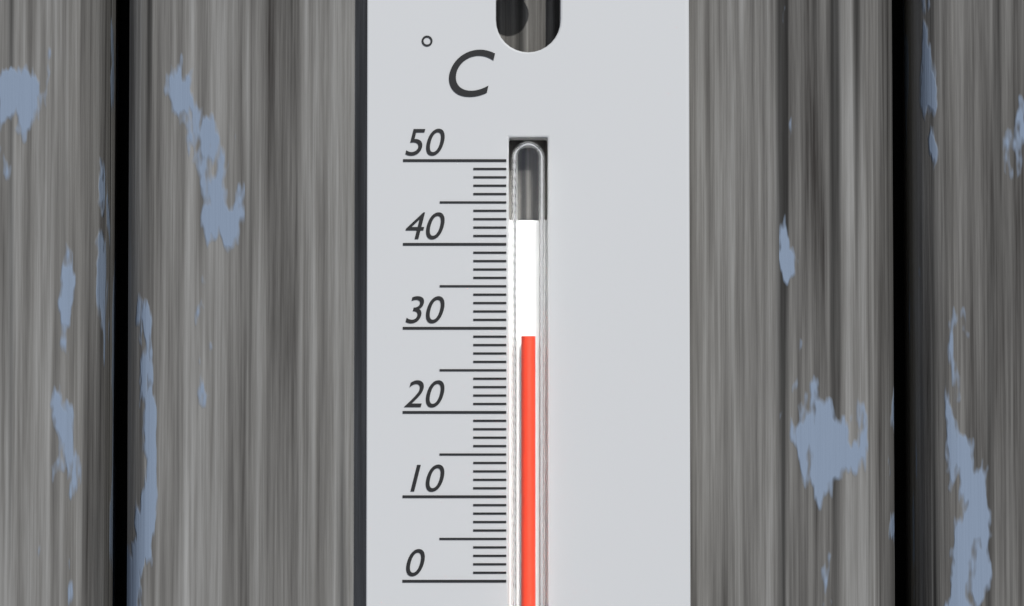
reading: 29 °C
